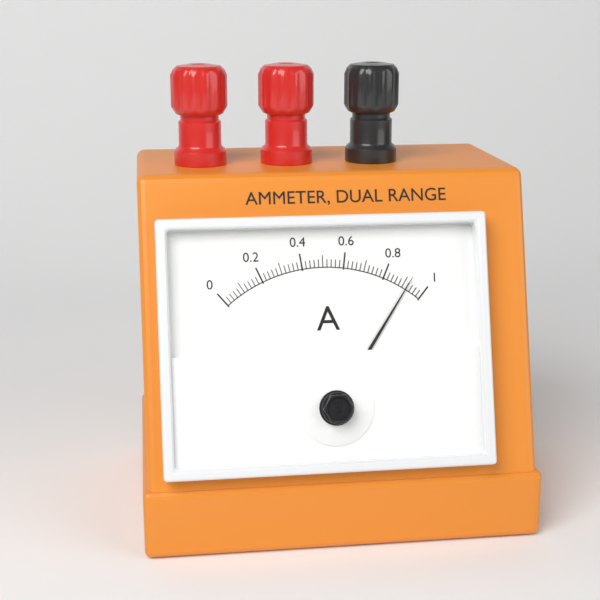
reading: 0.92 A
